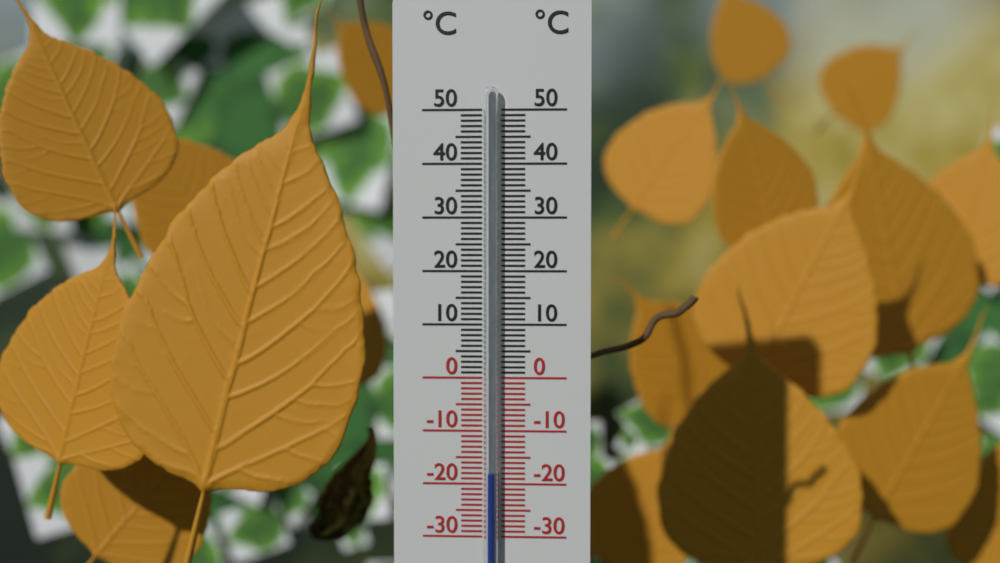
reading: -18 °C
